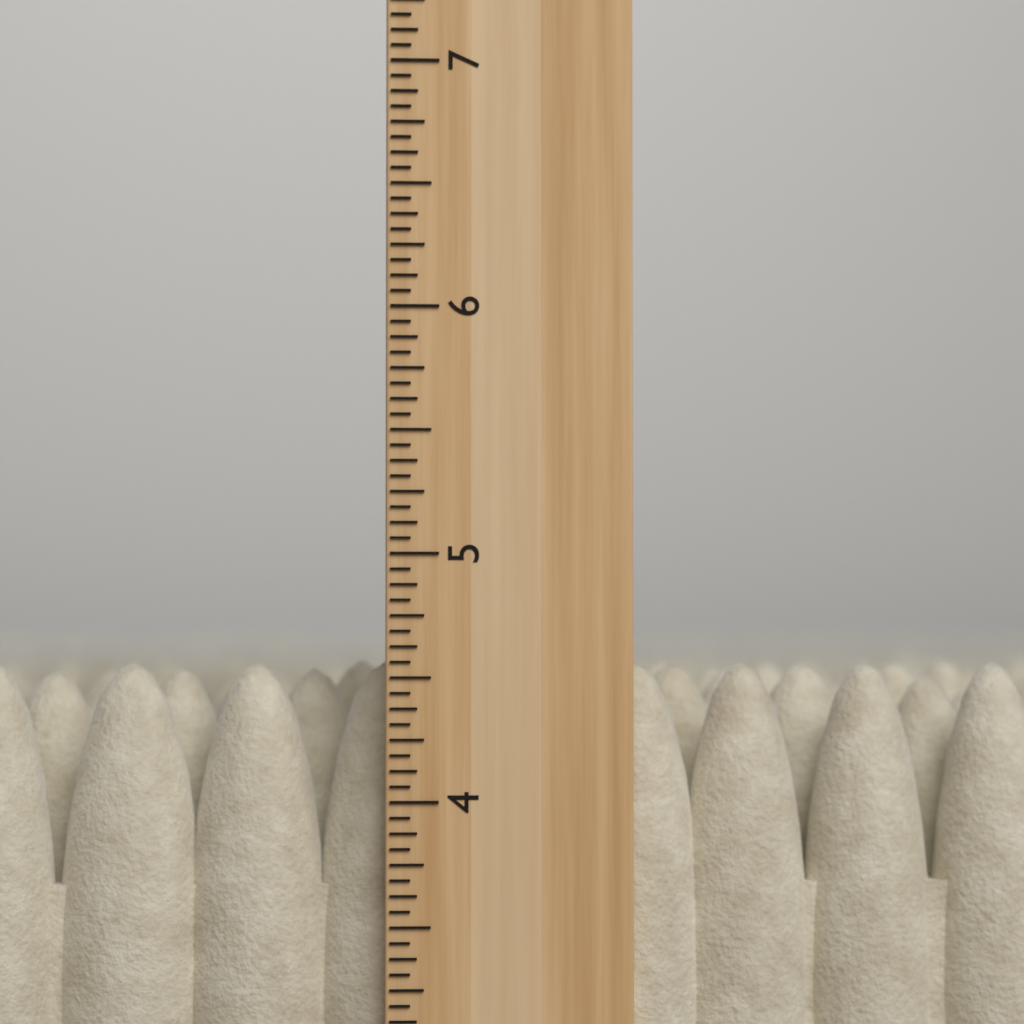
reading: 4.5625 inch
